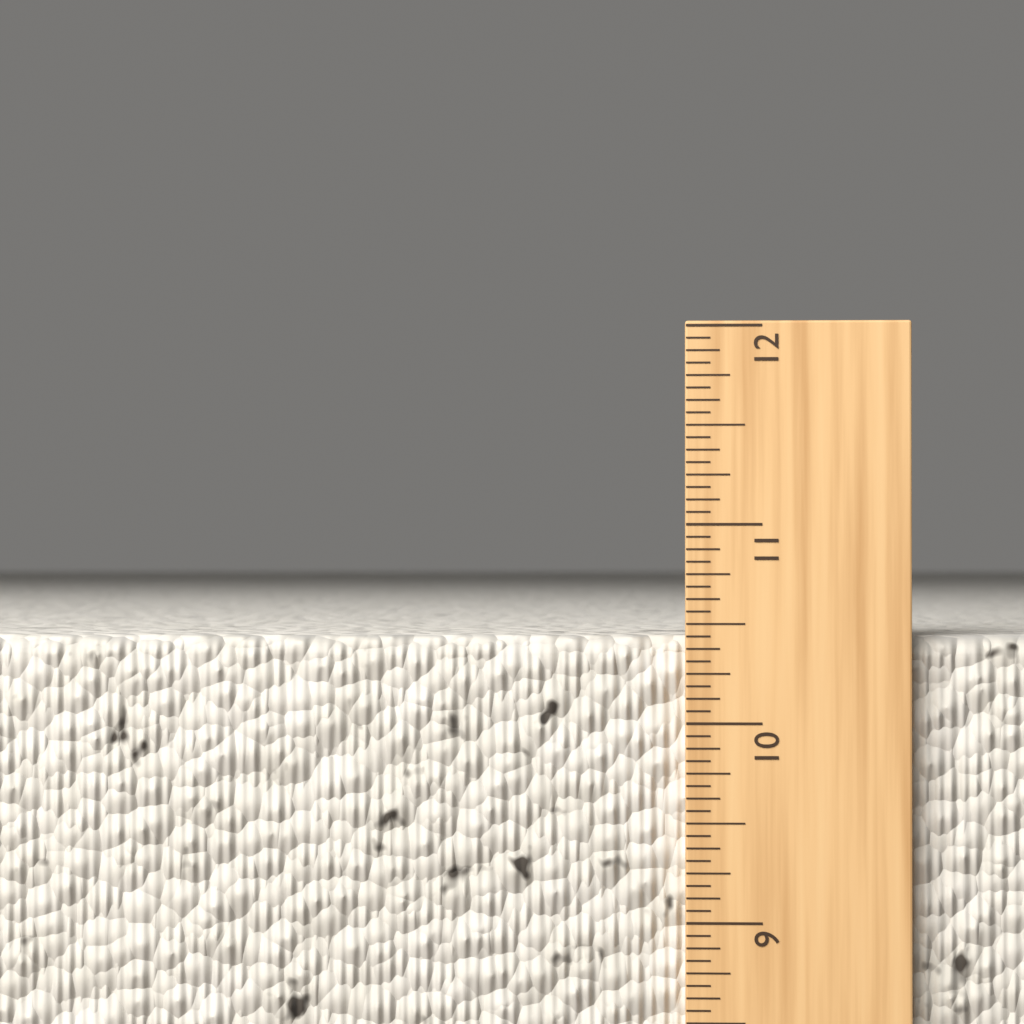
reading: 10.4375 in
